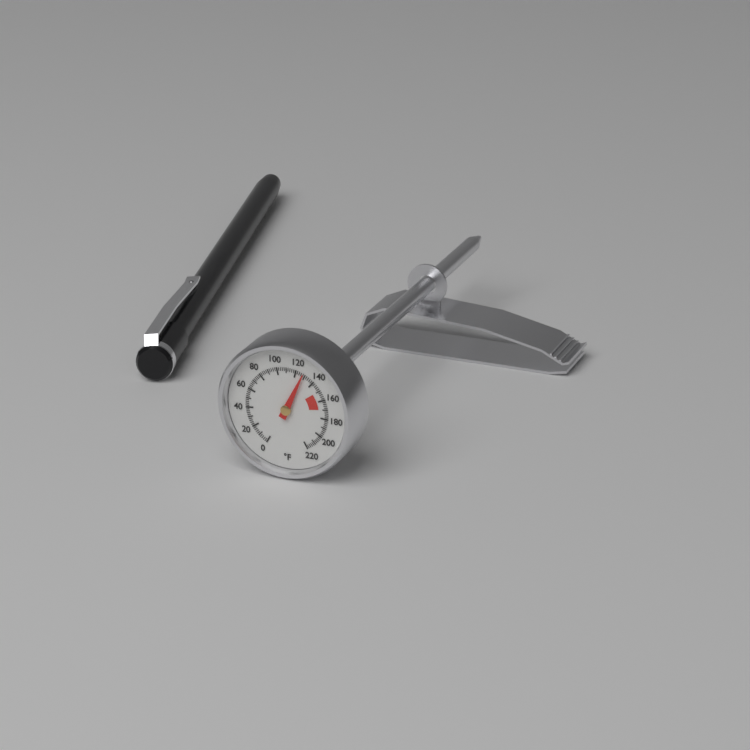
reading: 128 °F
